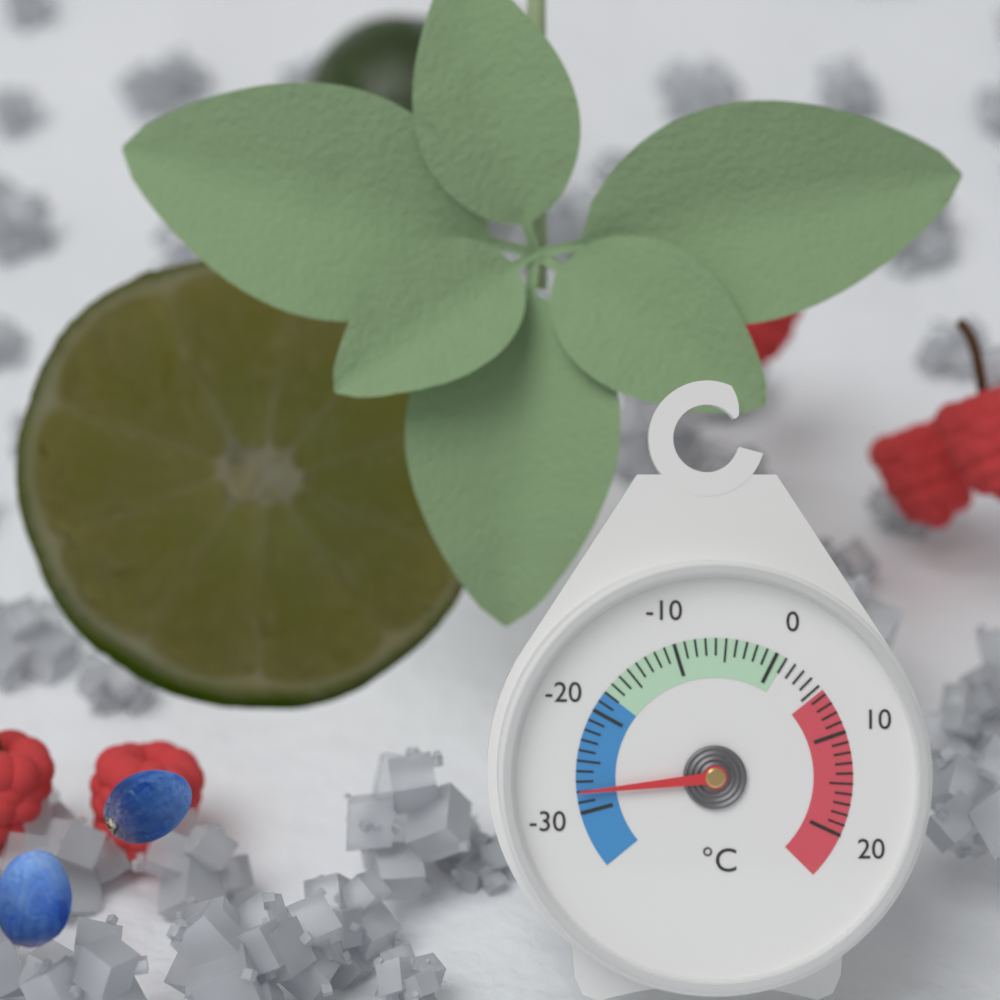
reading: -28 °C
